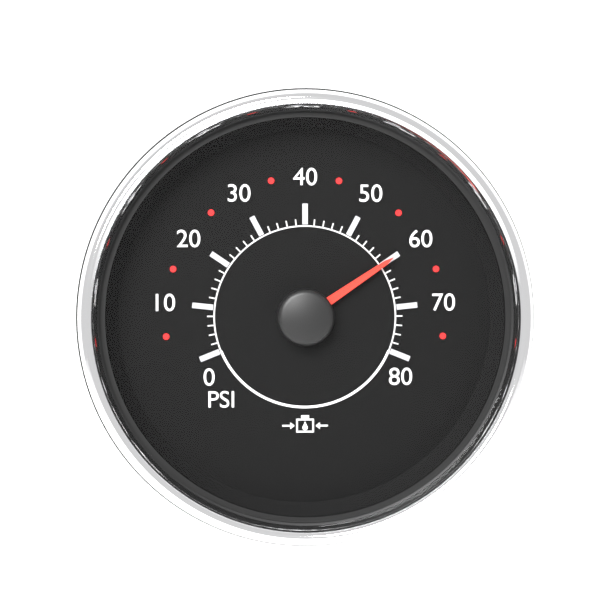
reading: 60 psi
